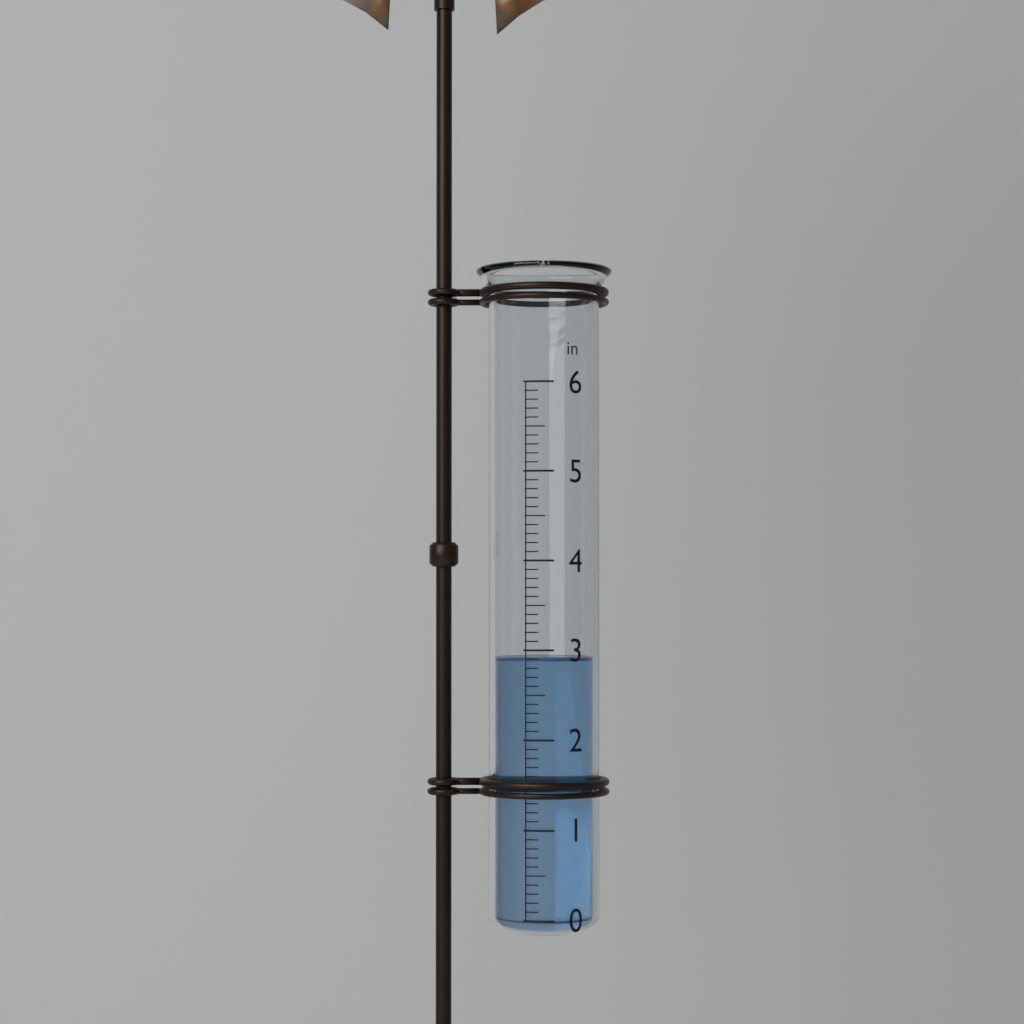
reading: 2.9 in
